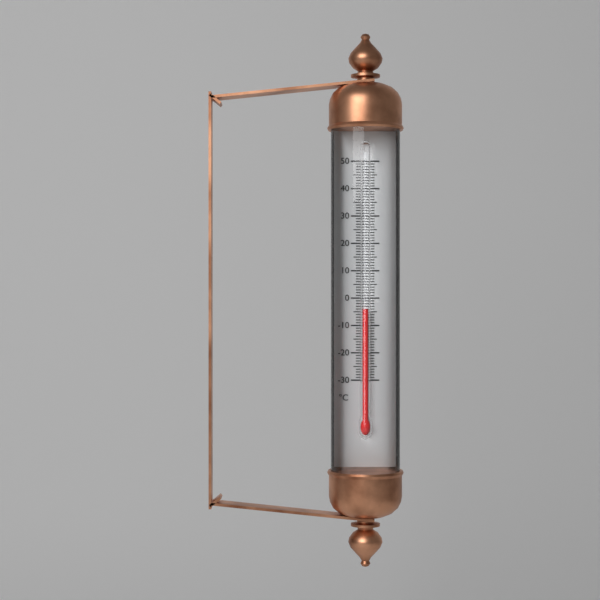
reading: -4 °C
